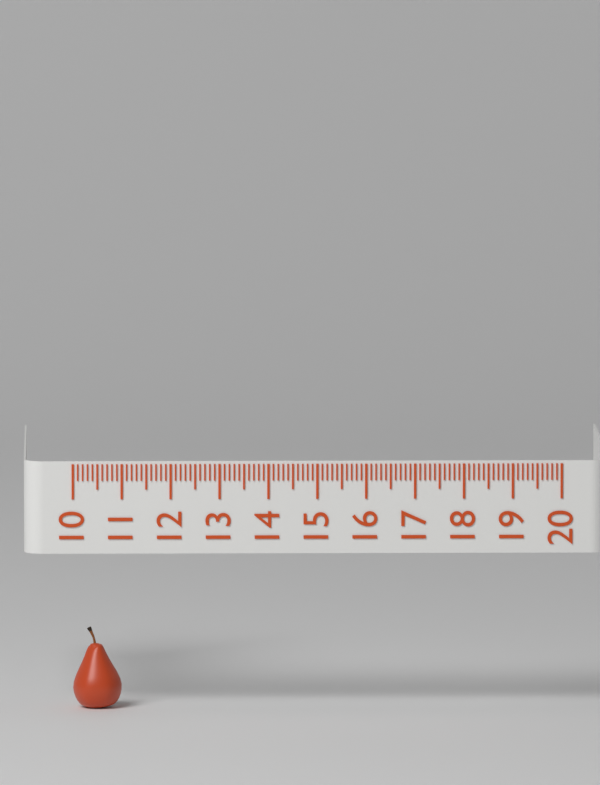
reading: 11.0 (no unit)
